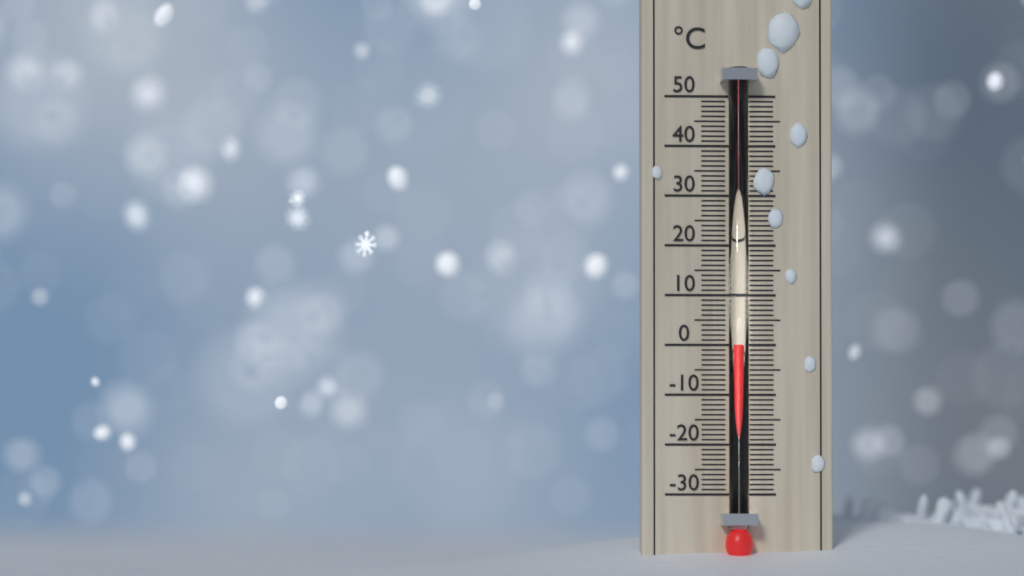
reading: 0 °C
